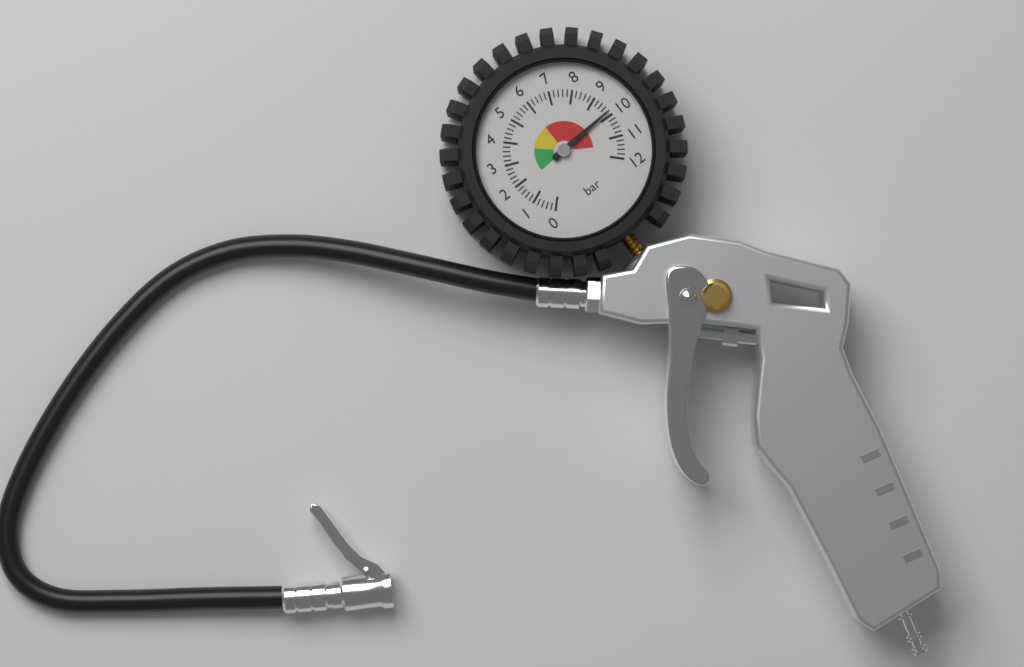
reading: 9.8 bar
